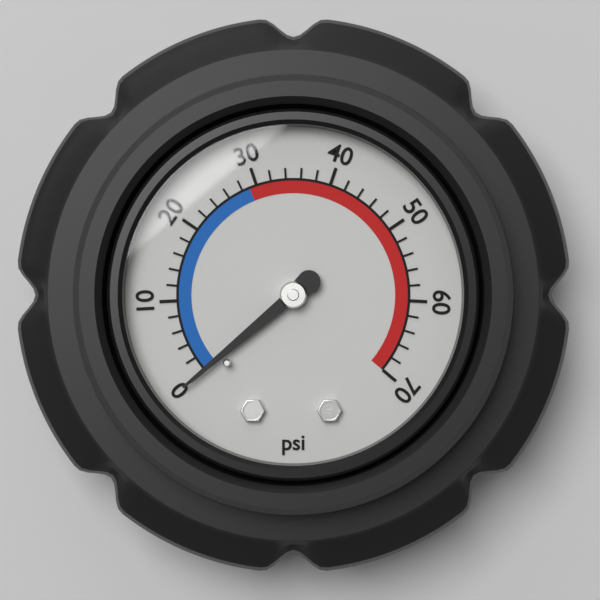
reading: 0 psi
